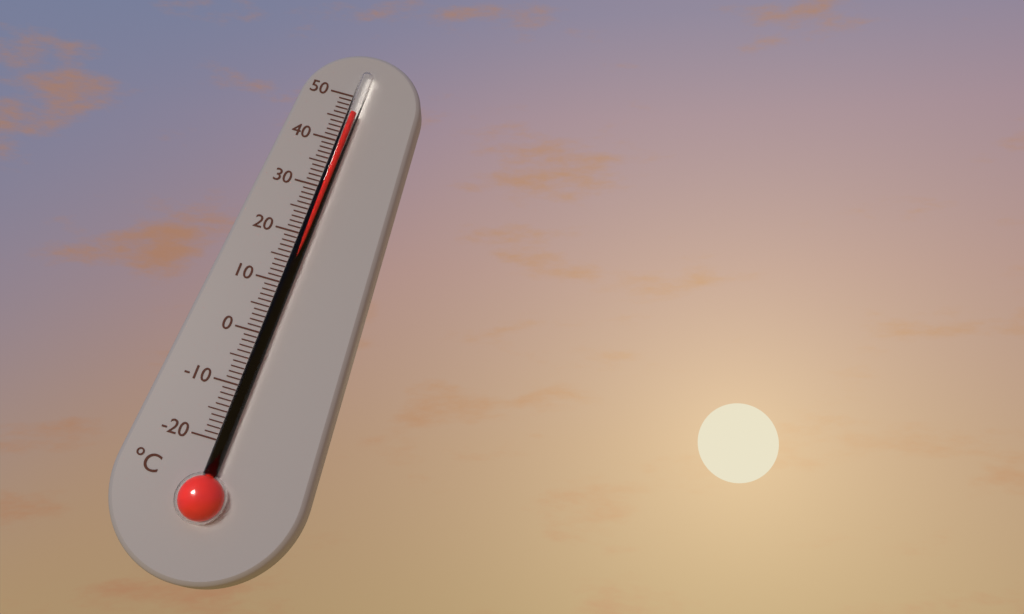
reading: 46 °C
